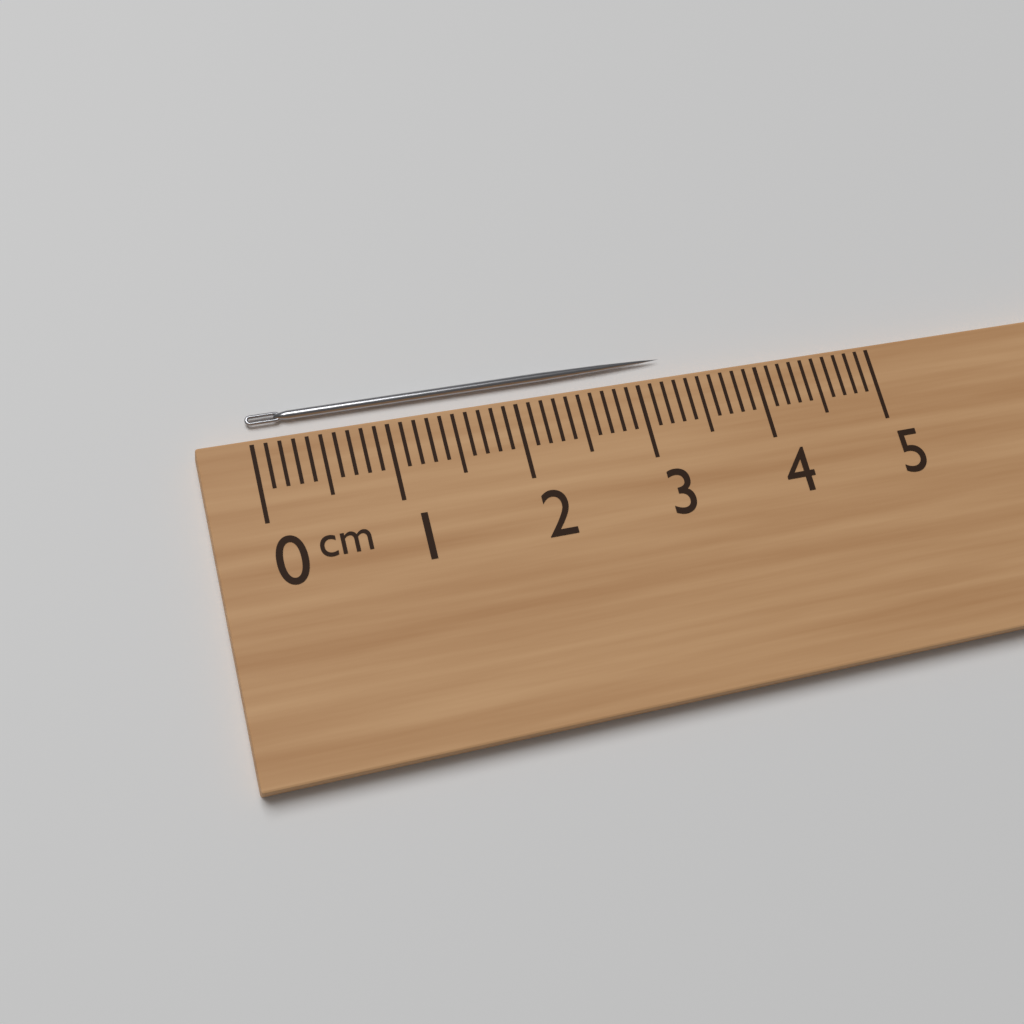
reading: 3.3 cm
